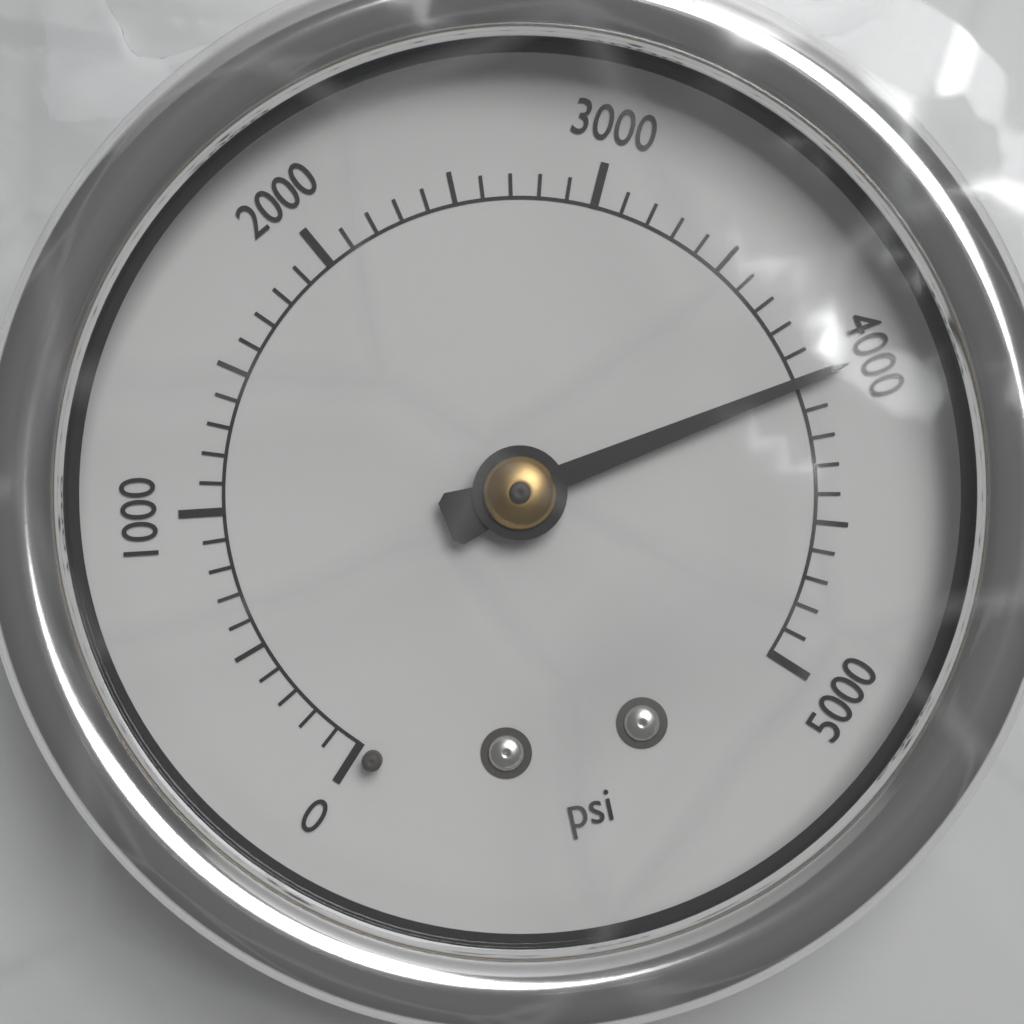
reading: 4000 psi
